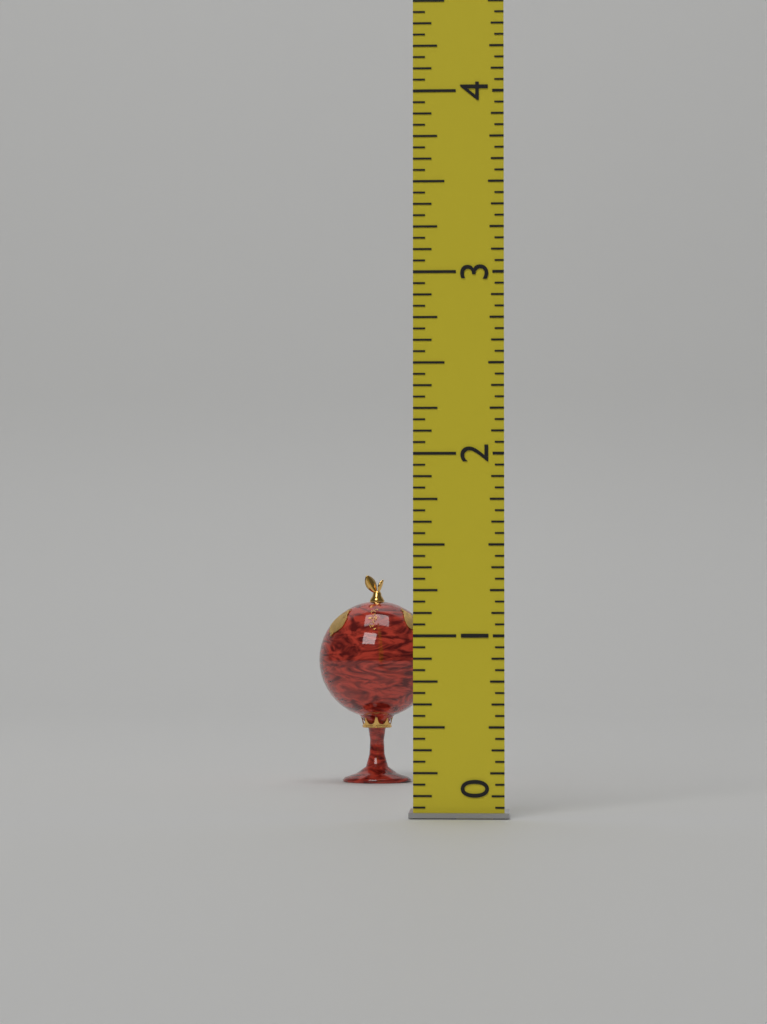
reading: 1.3750 (no unit)
